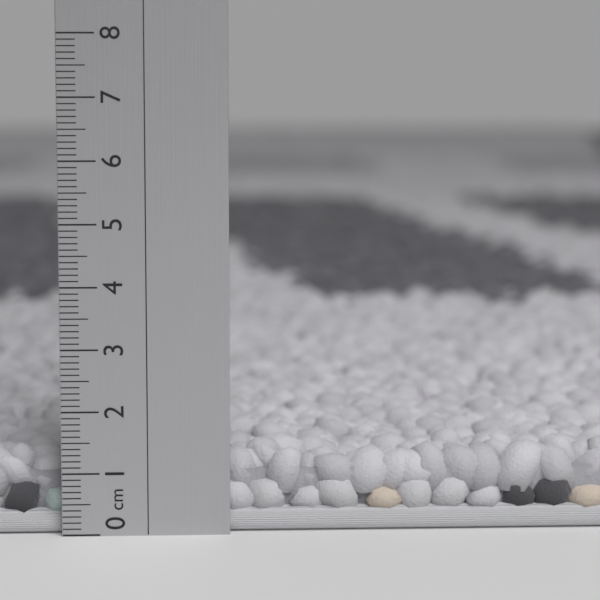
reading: 1.4 cm
